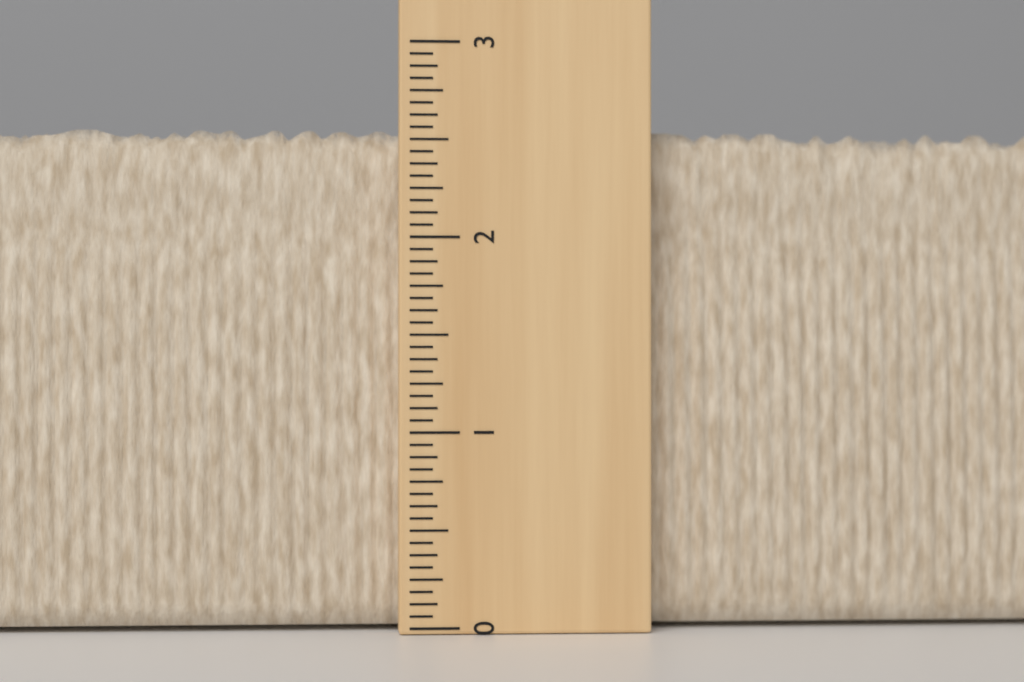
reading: 2.5625 (no unit)
